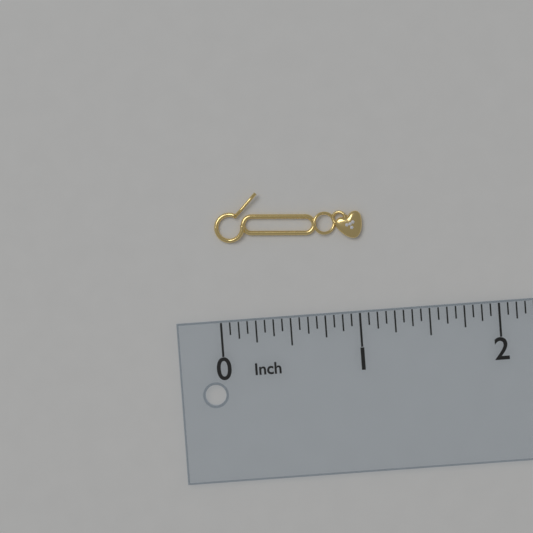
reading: 1.0625 in
